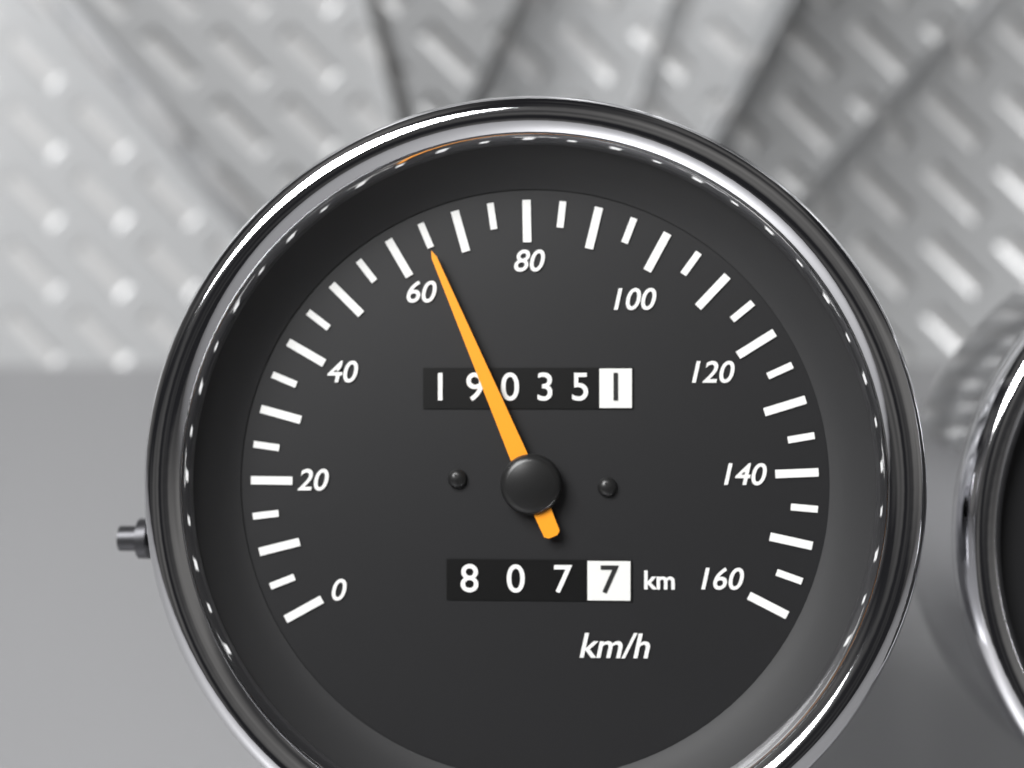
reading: 65 km/h
